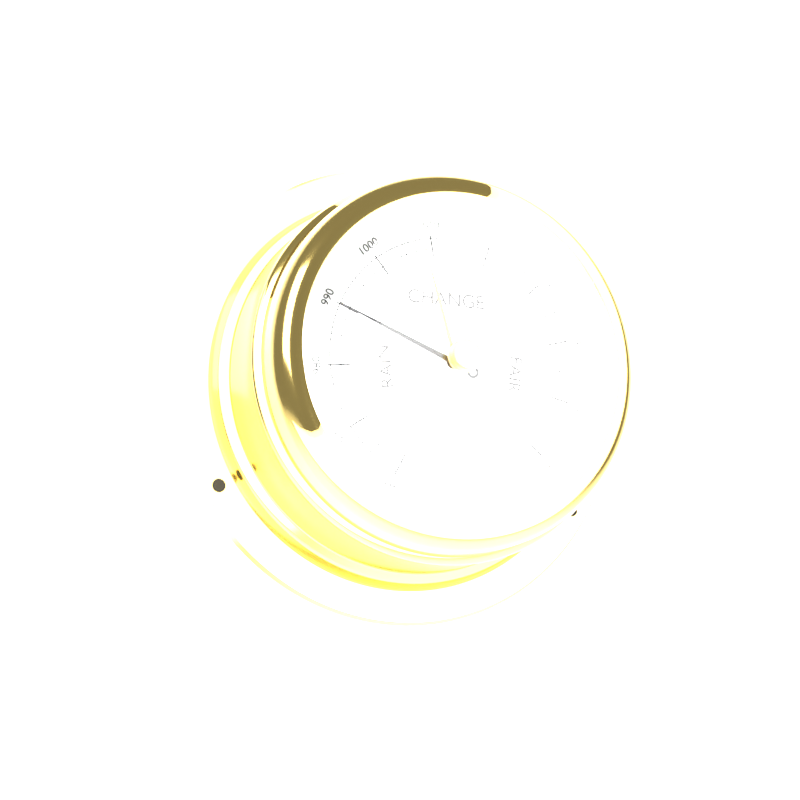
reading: 990 mbar
